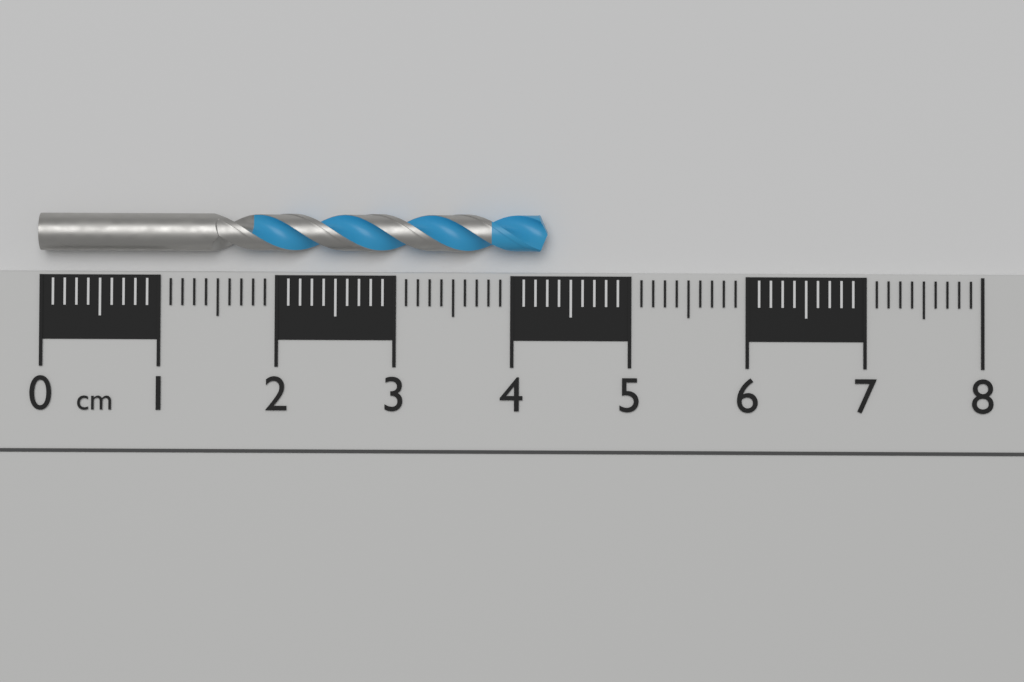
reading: 4.3 cm
